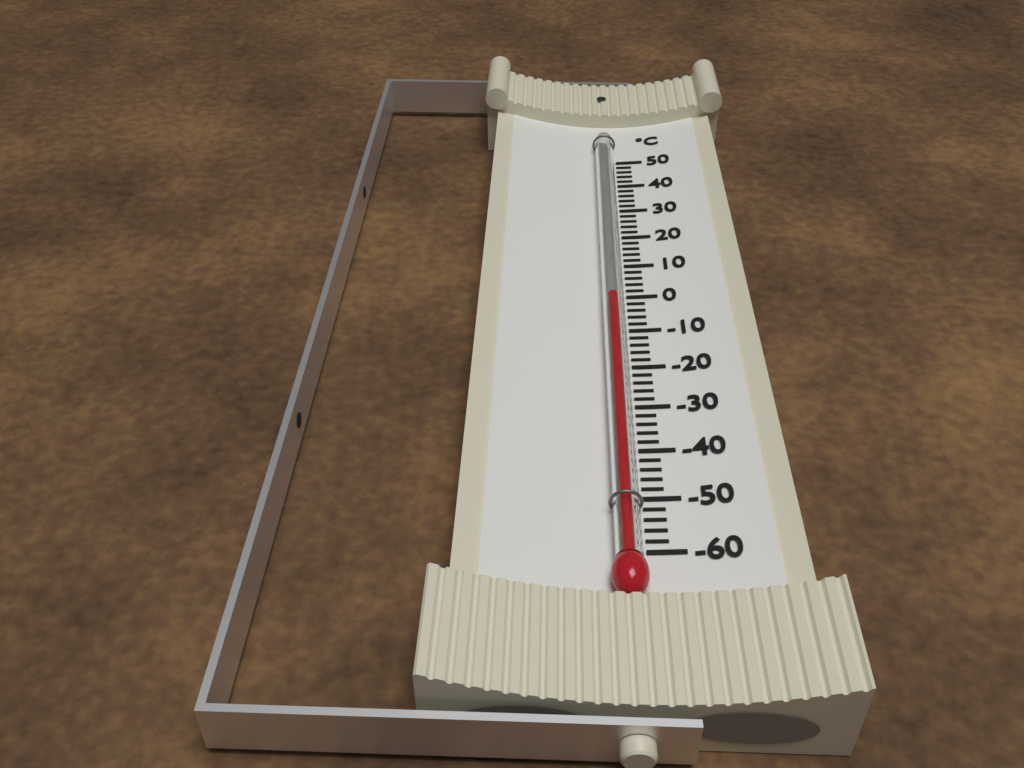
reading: -2 °C
